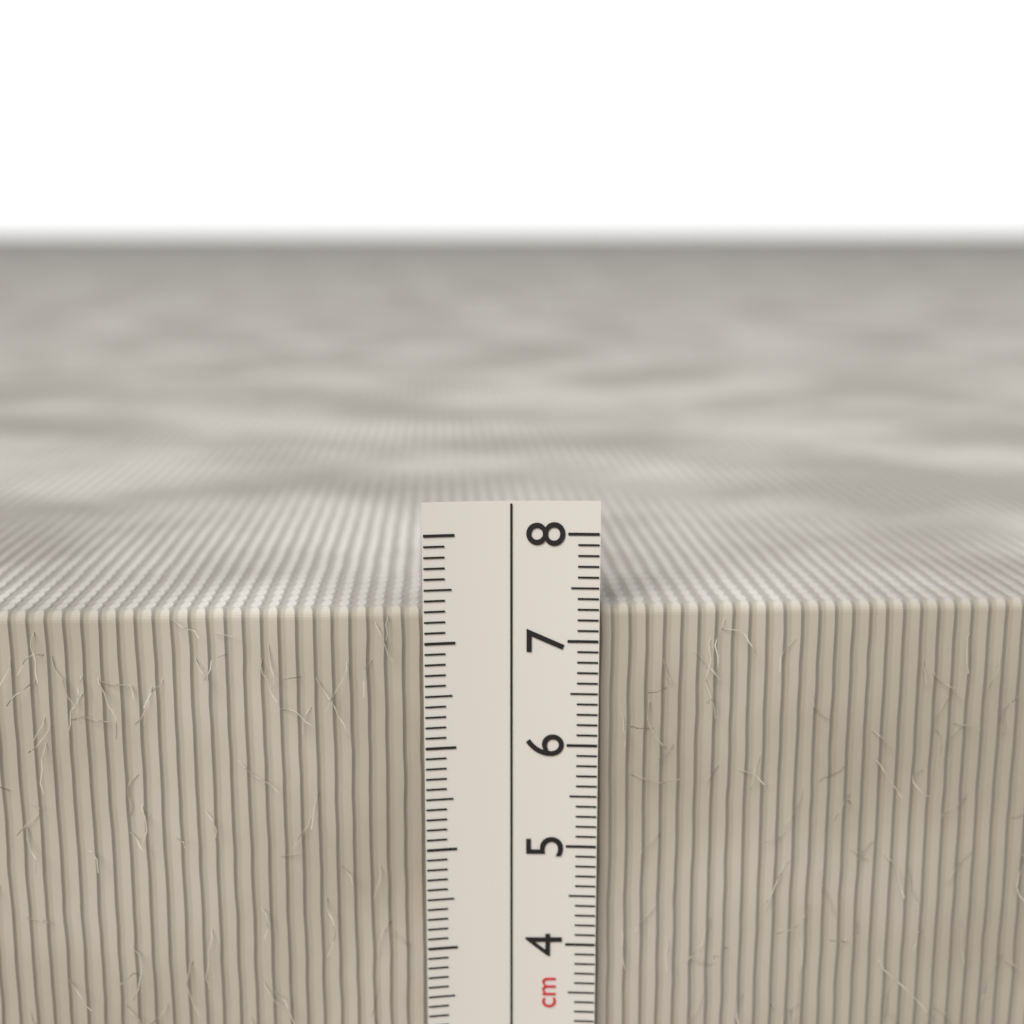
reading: 7.3 cm
